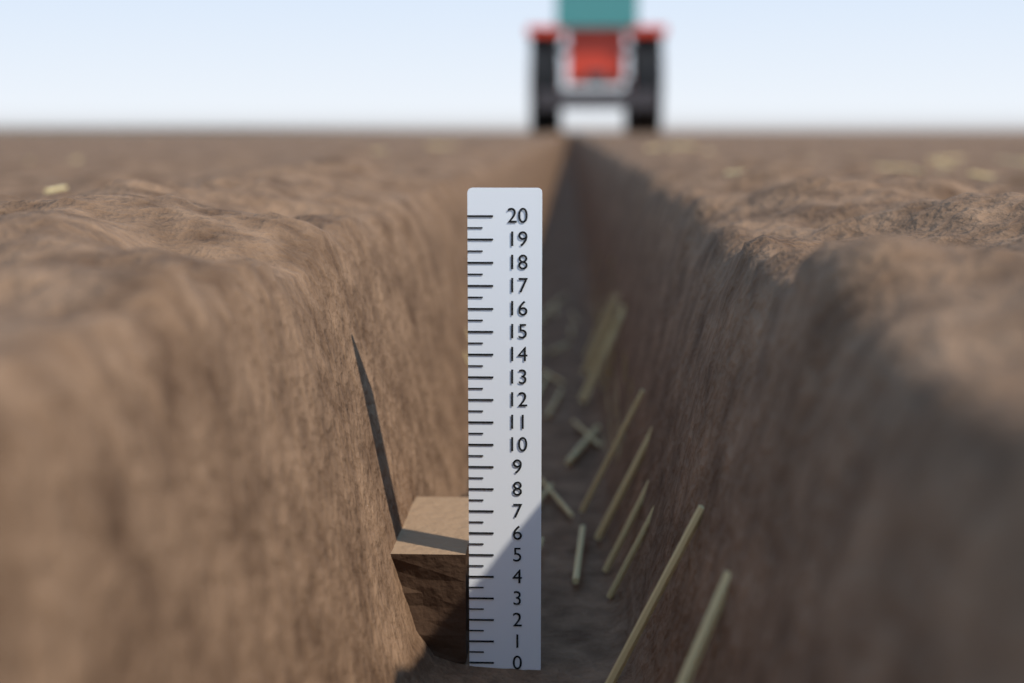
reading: 5.0 (no unit)
